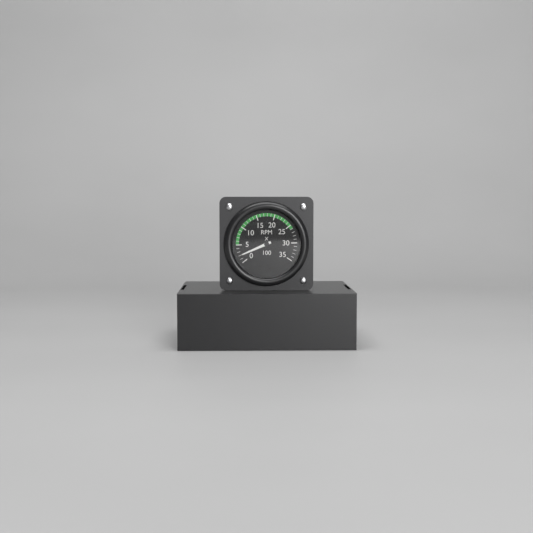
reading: 2 RPM x 100
